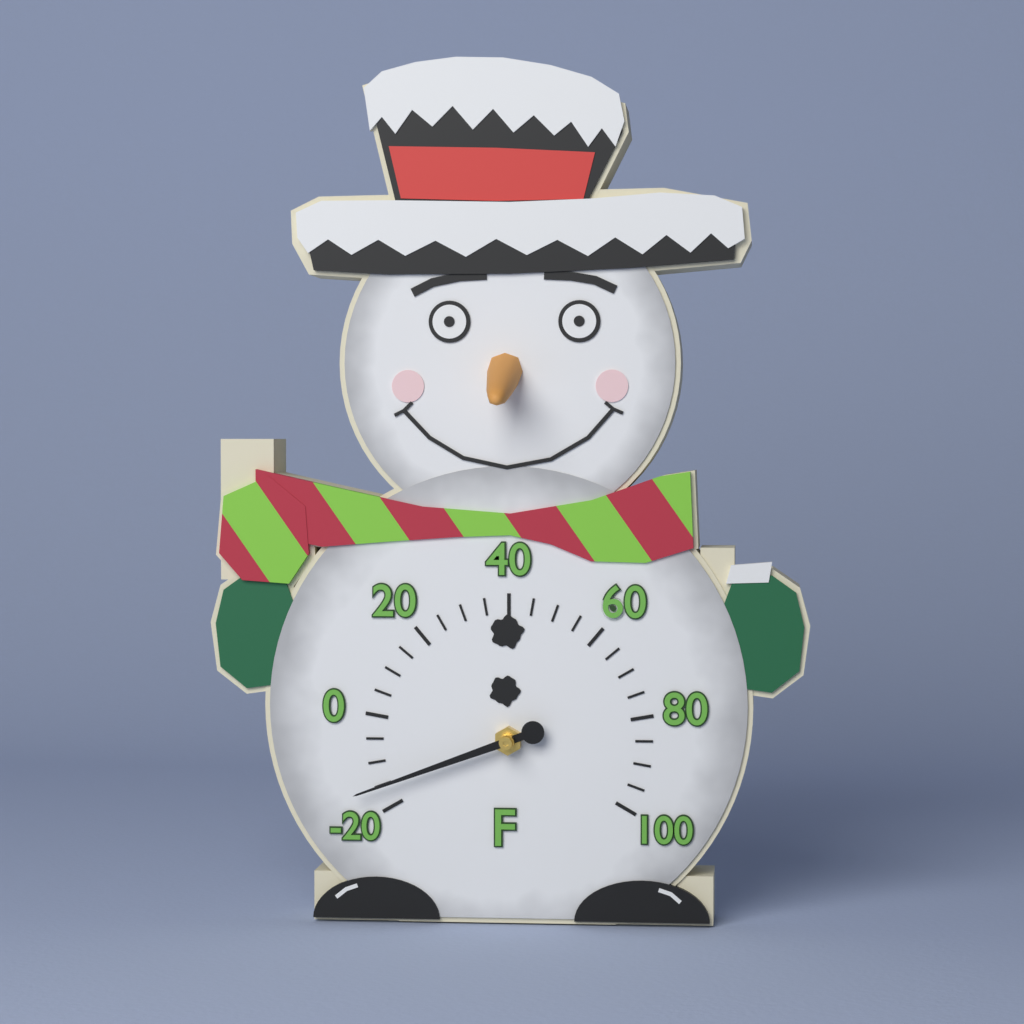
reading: -15 °F
